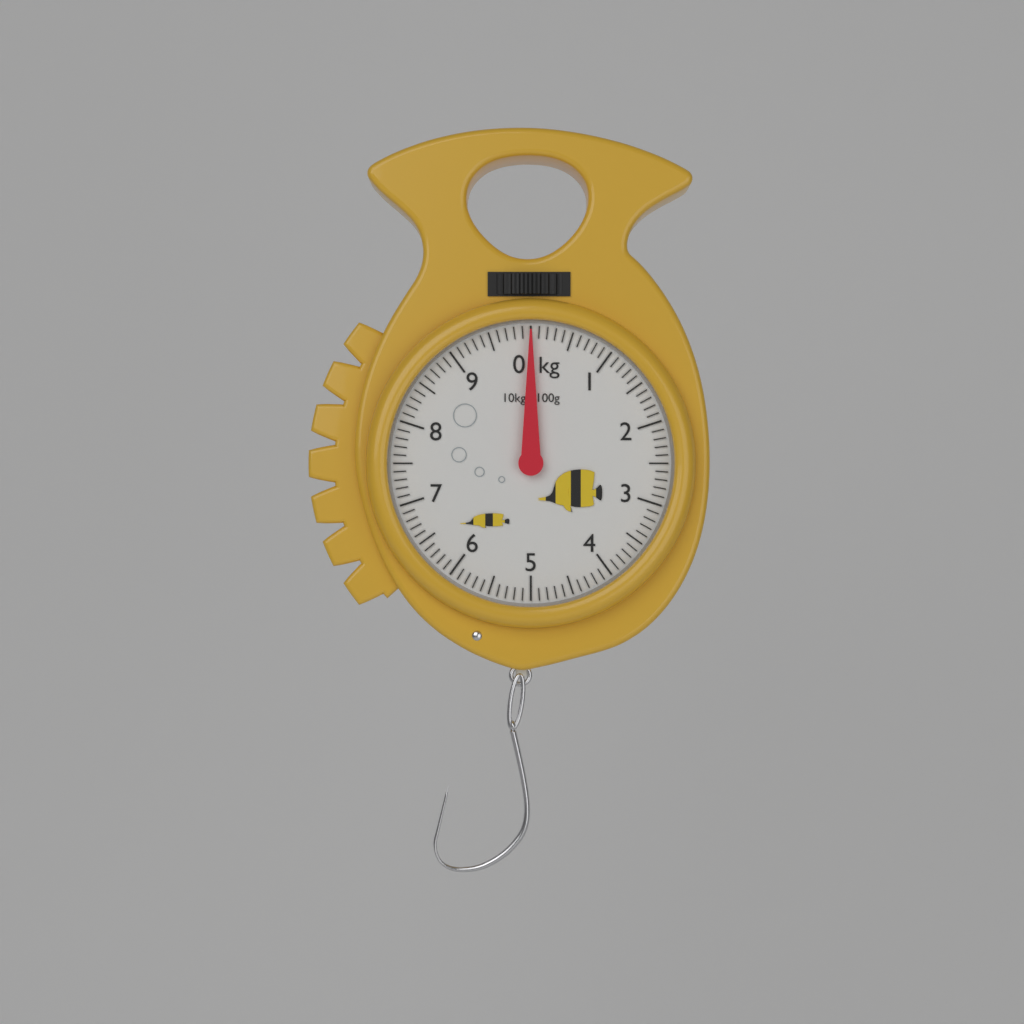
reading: 0.0 kg
